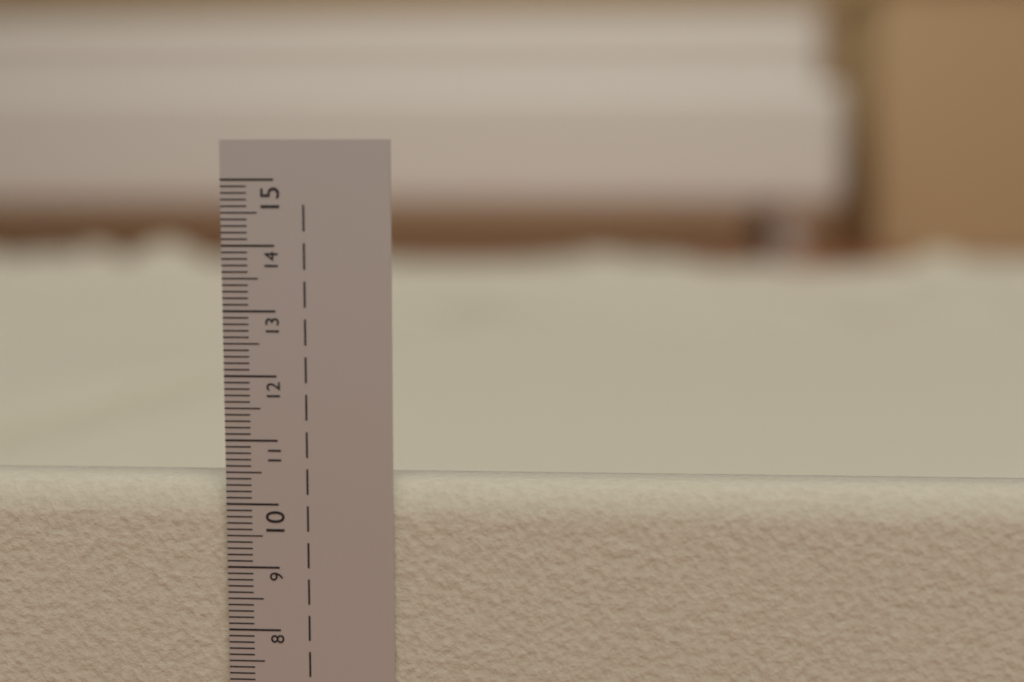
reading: 10.3 cm
